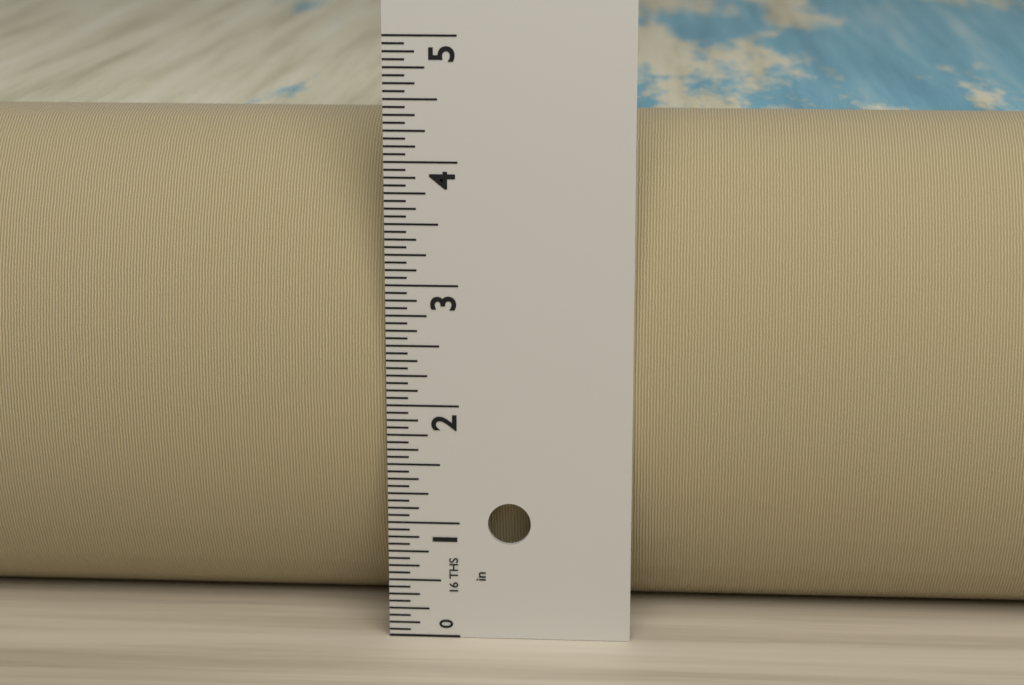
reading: 4.2500 in
